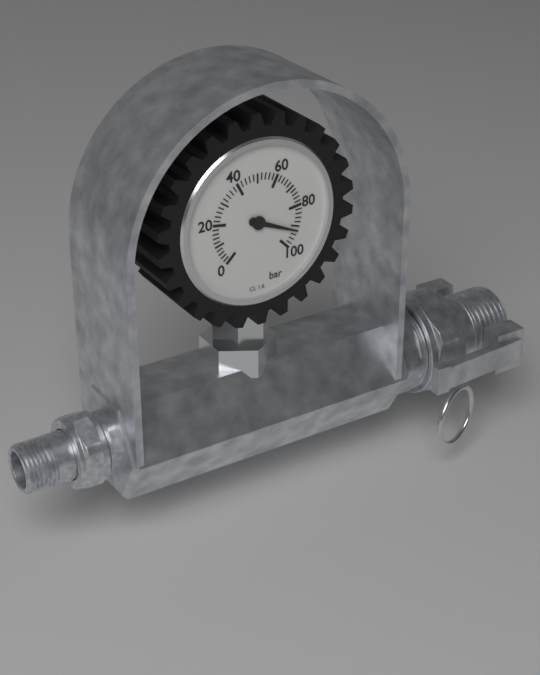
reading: 92 bar
